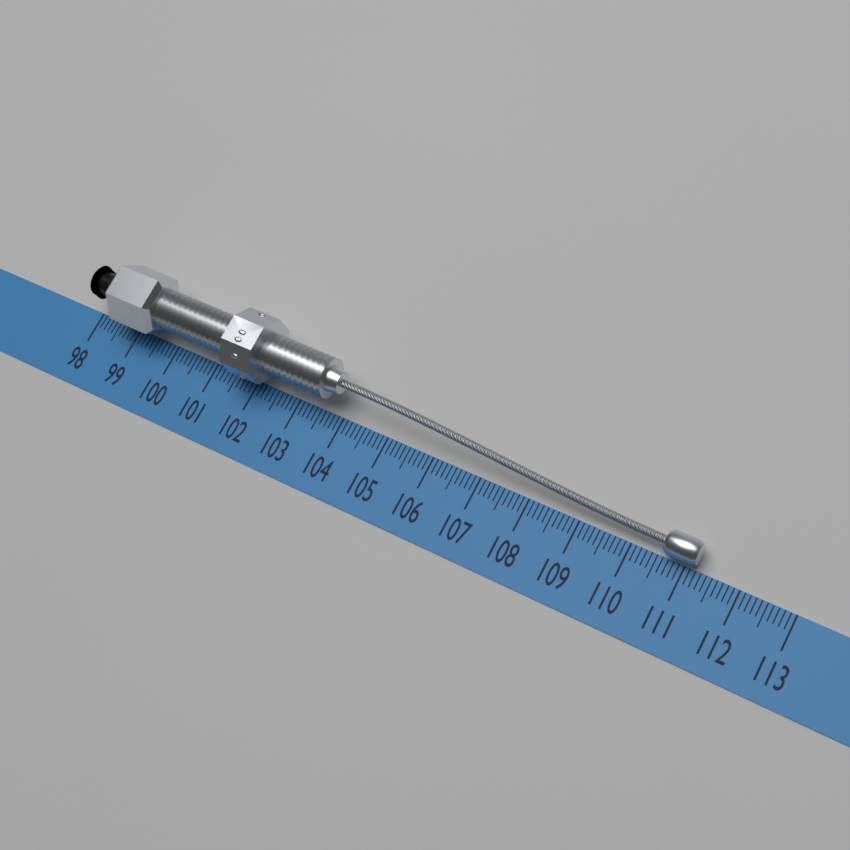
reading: 111.2 (no unit)
